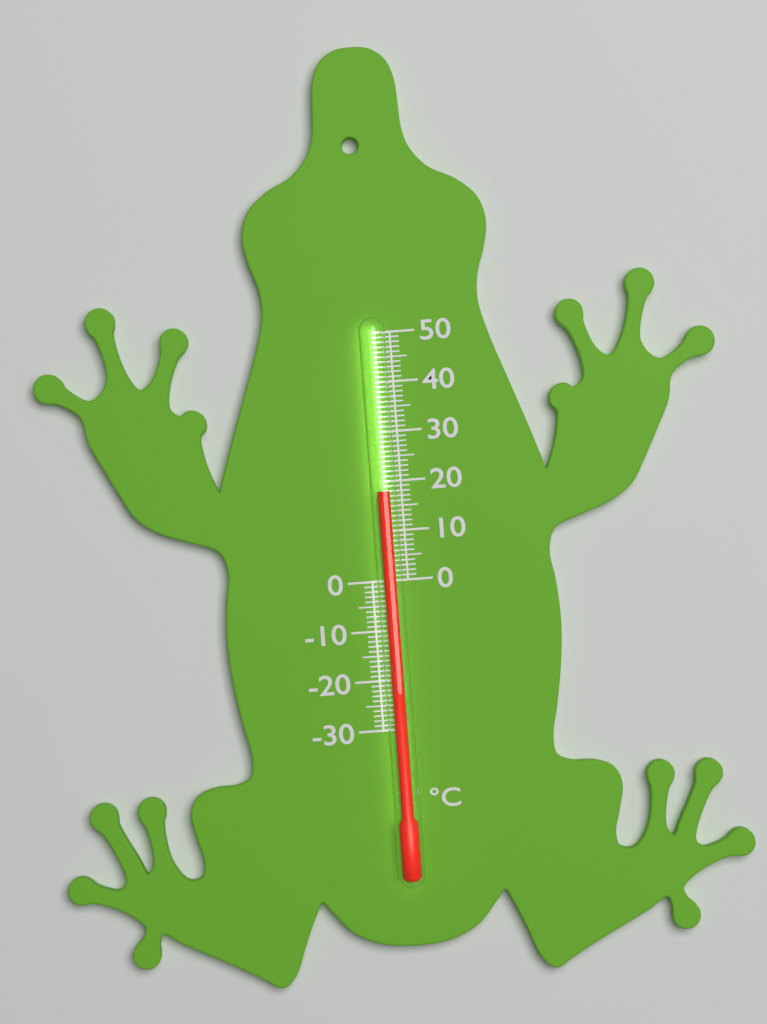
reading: 18 °C
